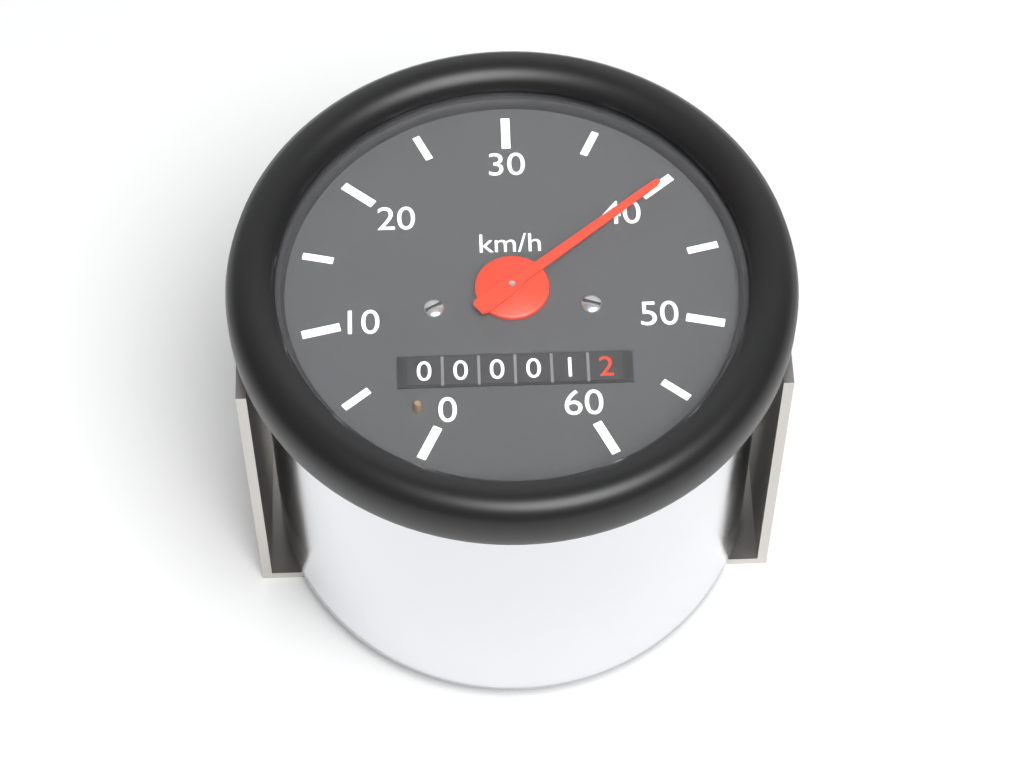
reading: 40 km/h
